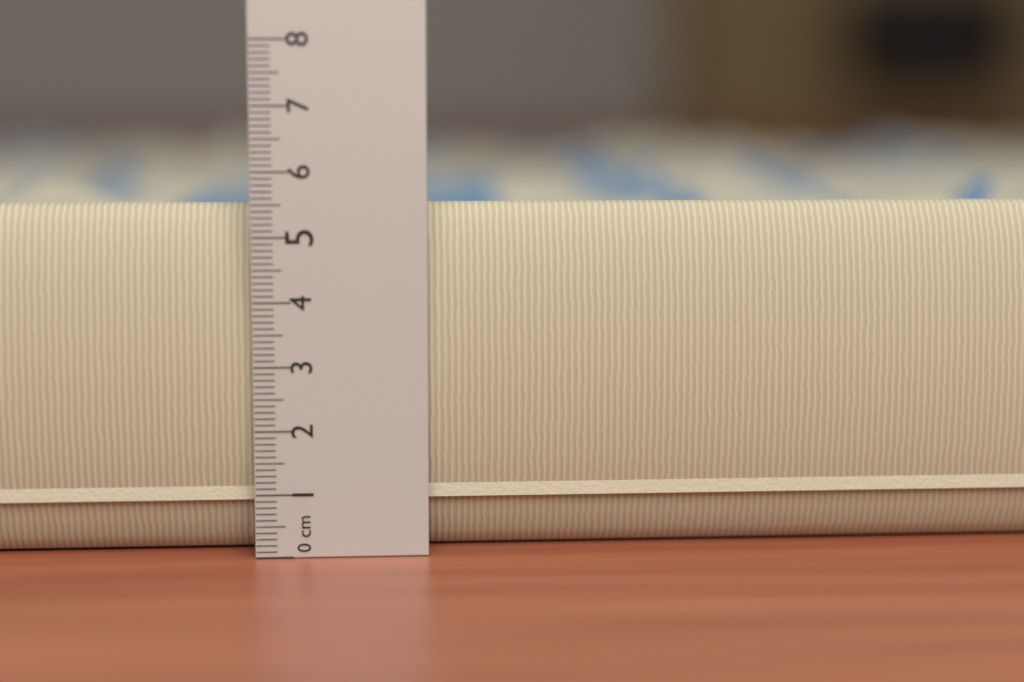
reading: 5.5 cm
